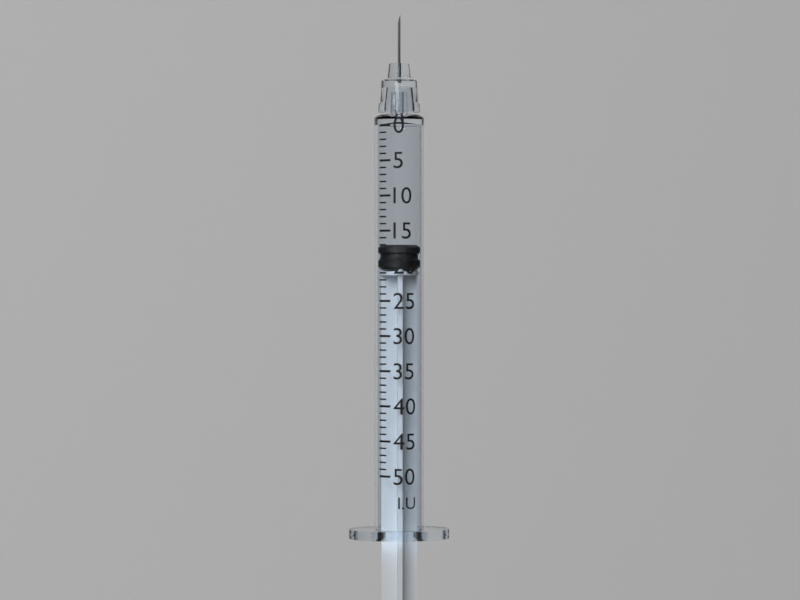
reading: 17 I.U.
